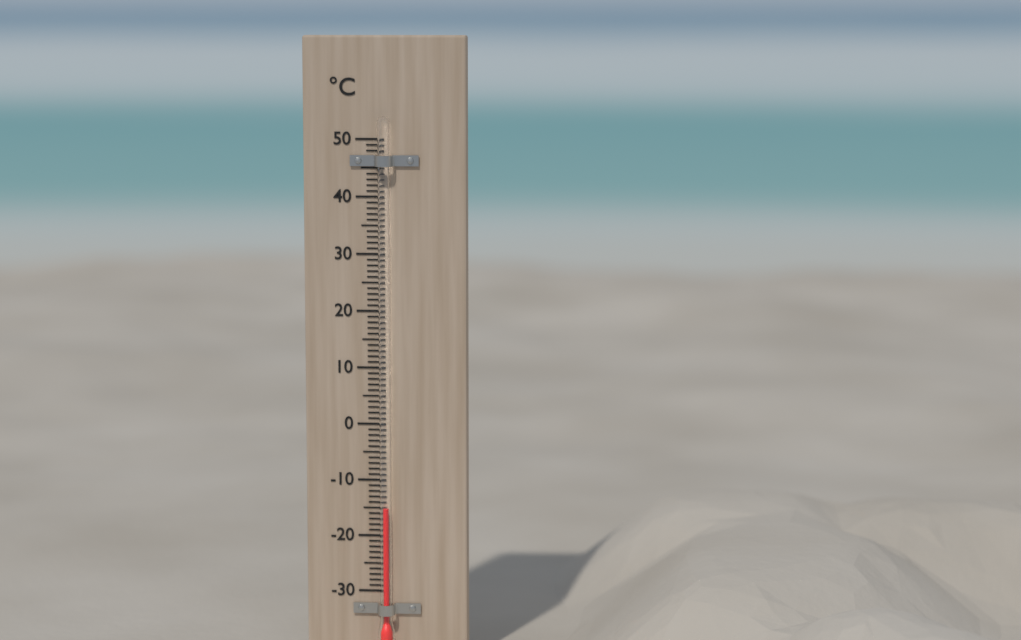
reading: -15 °C
